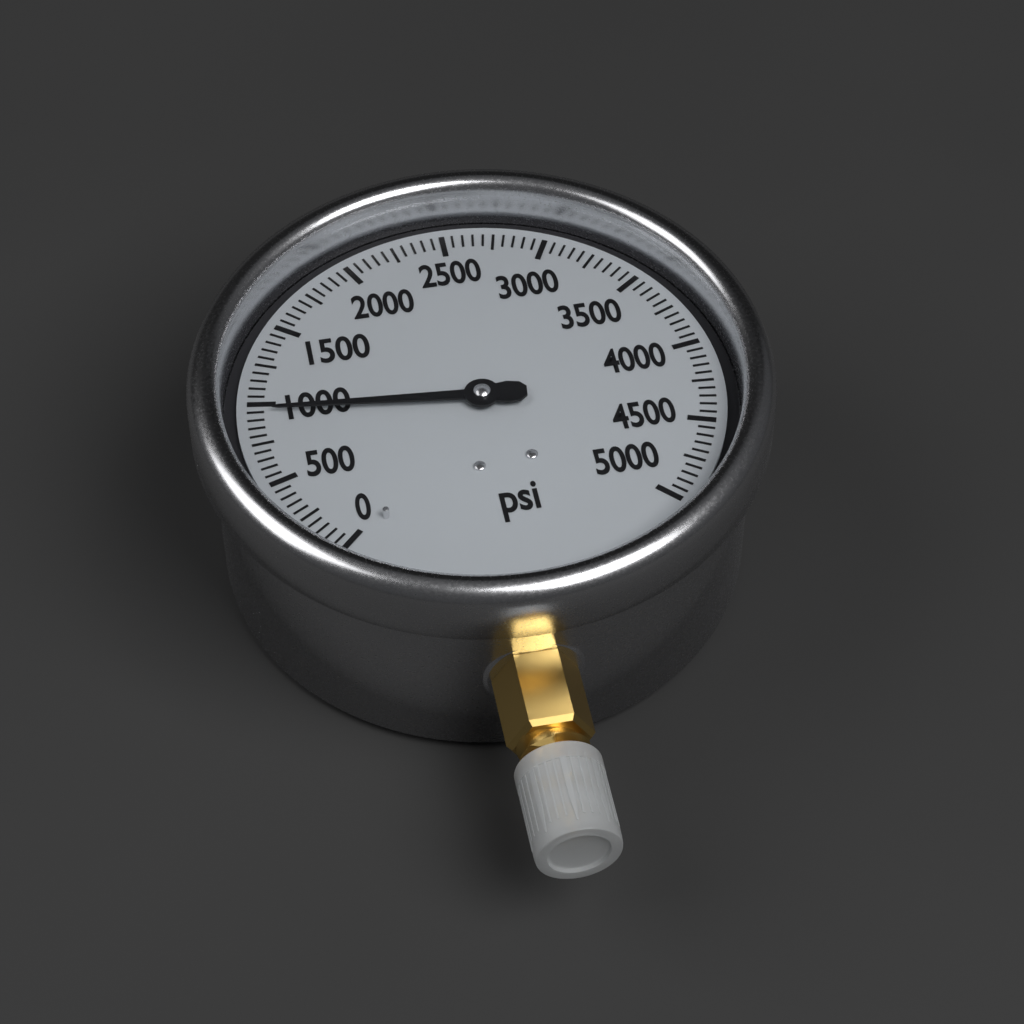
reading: 950 psi
